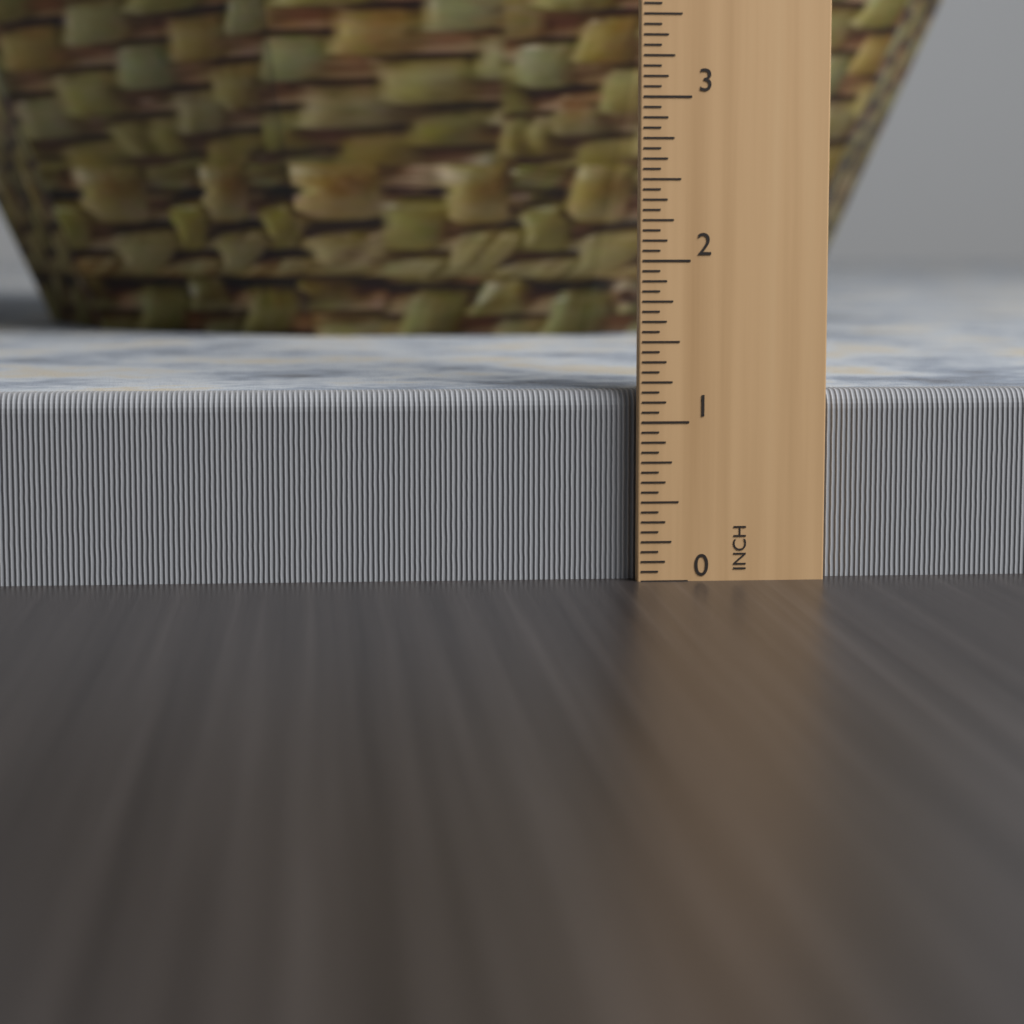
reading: 1.1875 in
